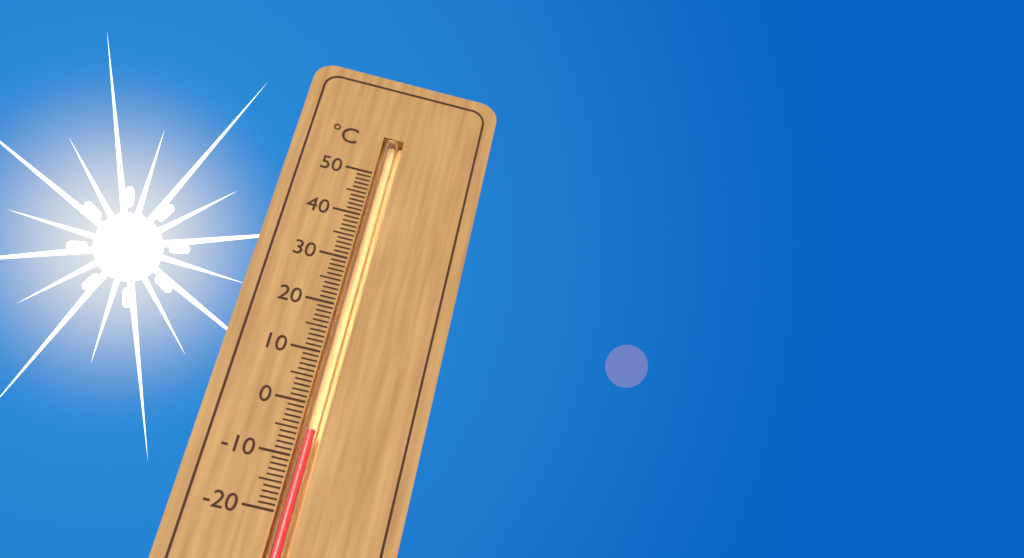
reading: -5 °C
